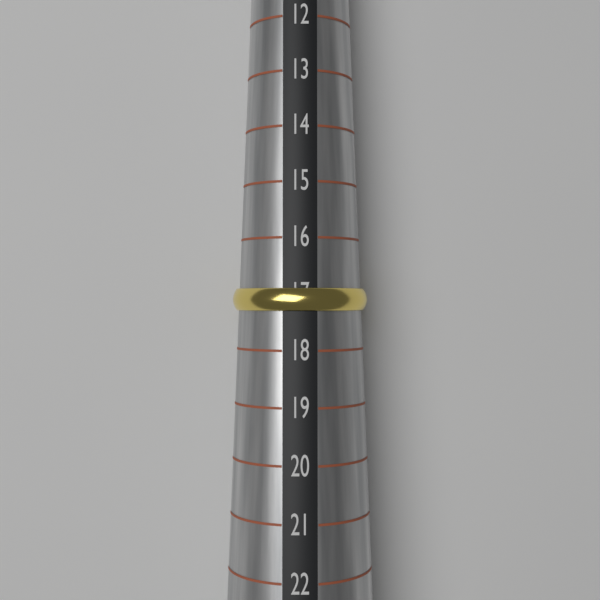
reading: 17.3 (no unit)
